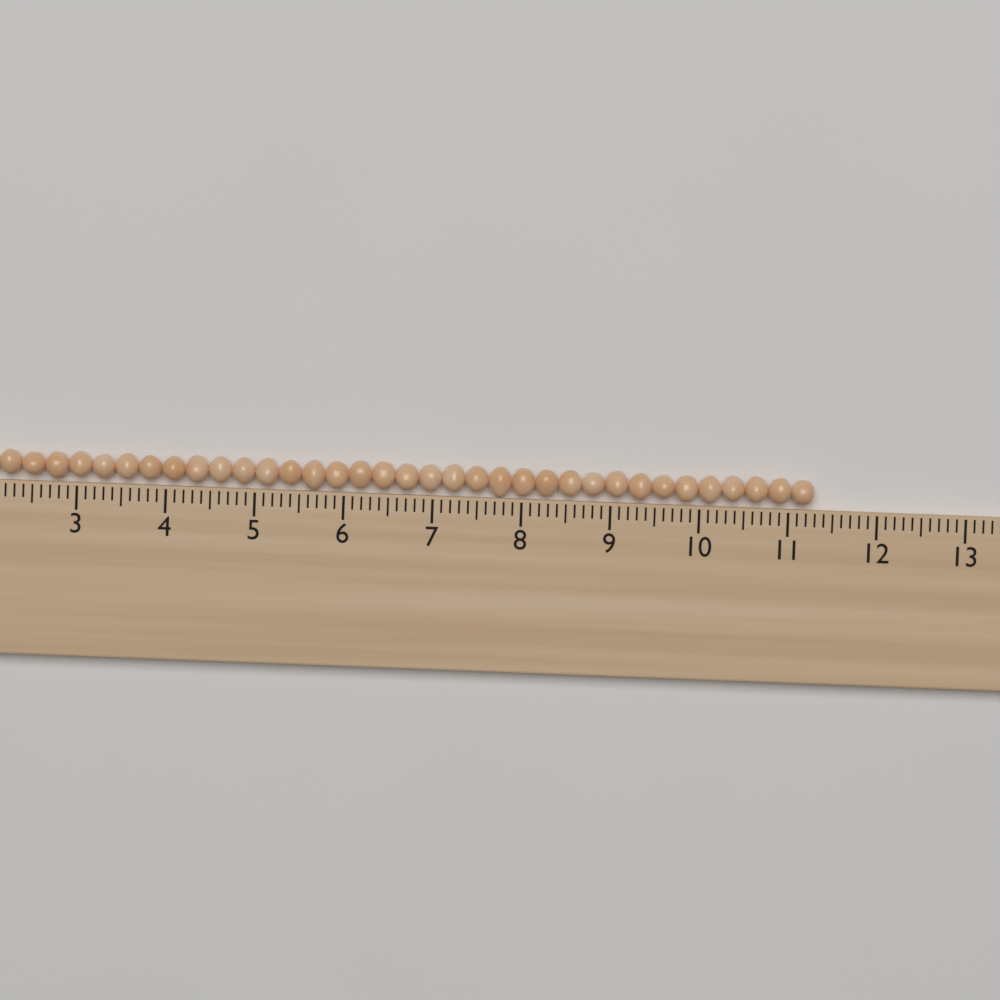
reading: 11.3 (no unit)
